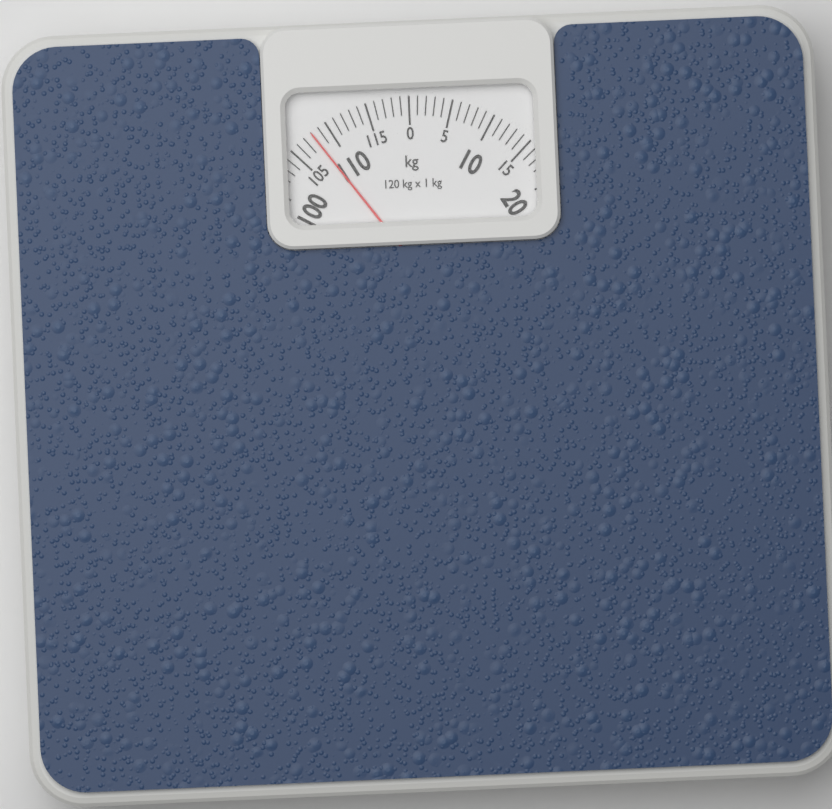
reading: 108 kg
